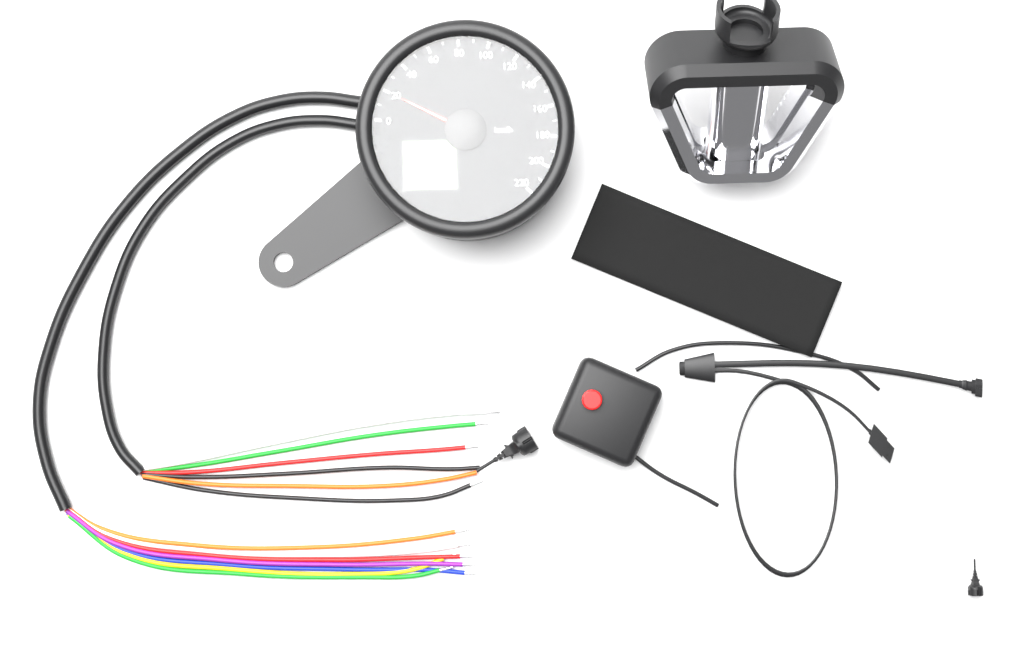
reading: 20 km/h
